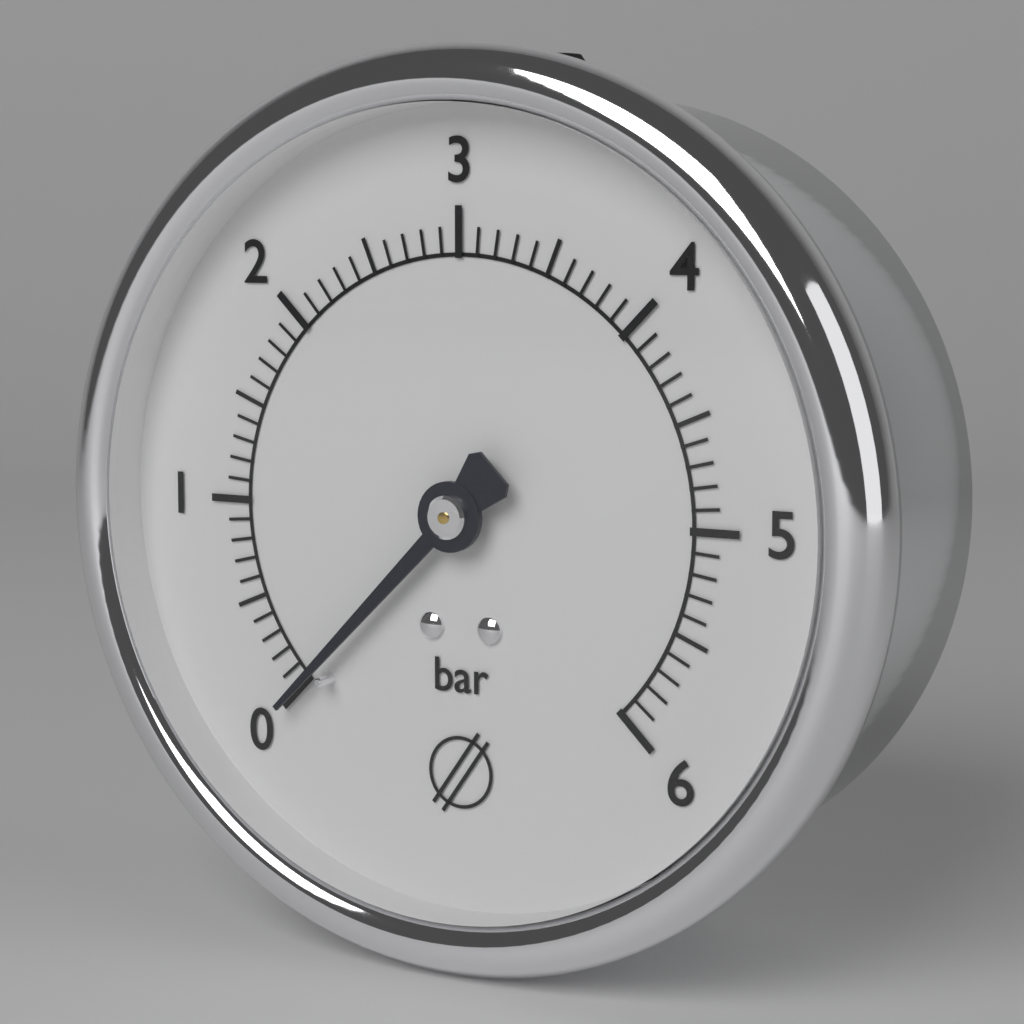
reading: 0.0 bar
